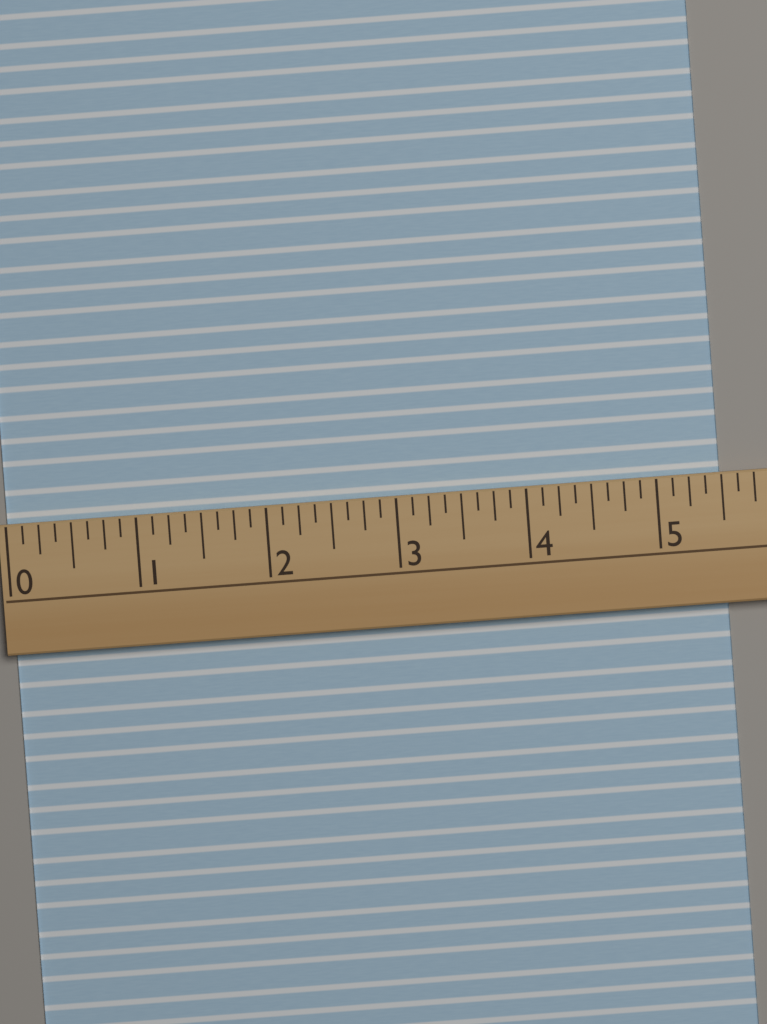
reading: 5.500 (no unit)
